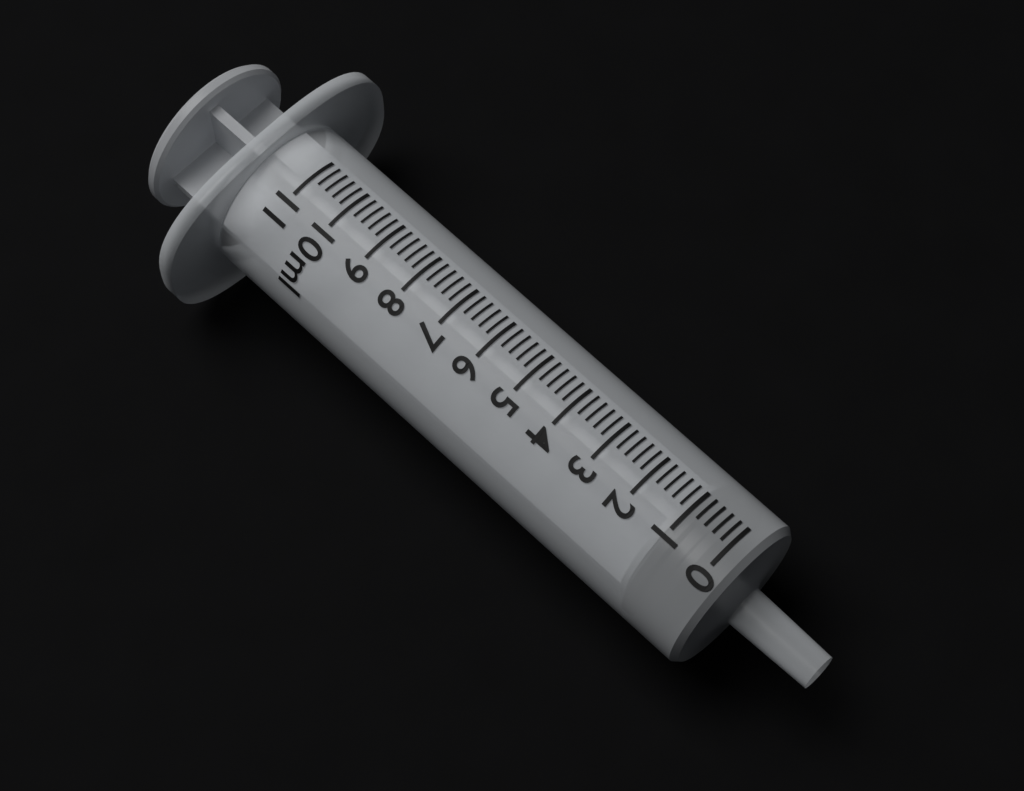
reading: 0.2 ml
